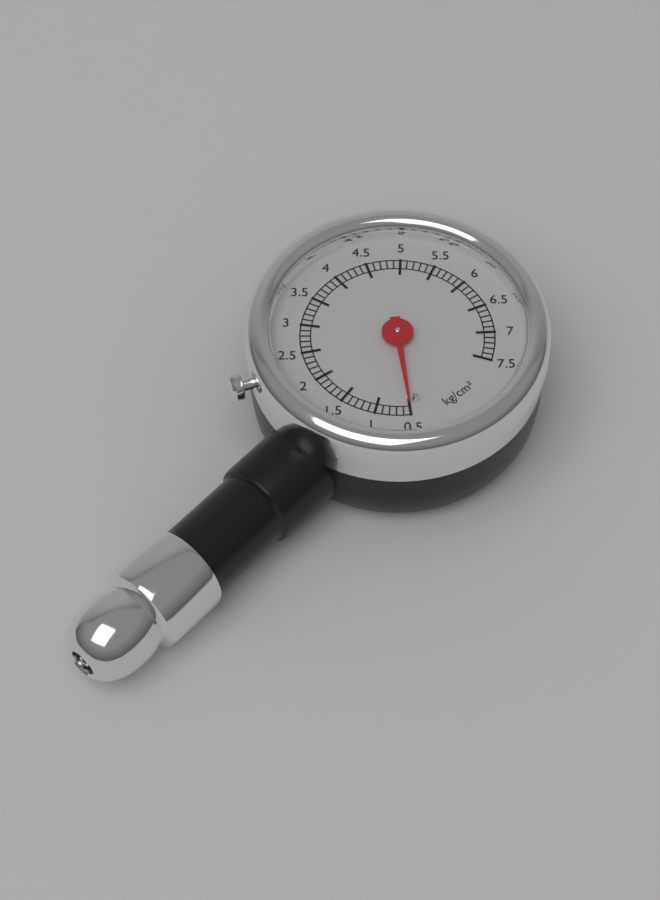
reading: 0.5 kg/cm²
